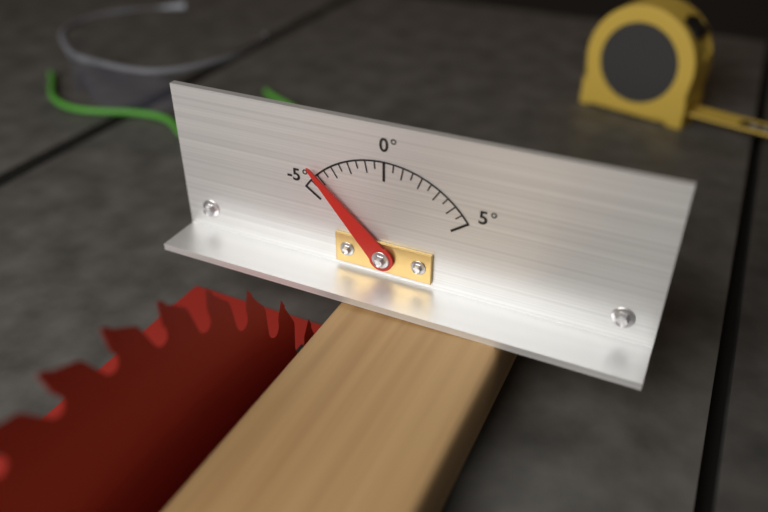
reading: -4.0 °
